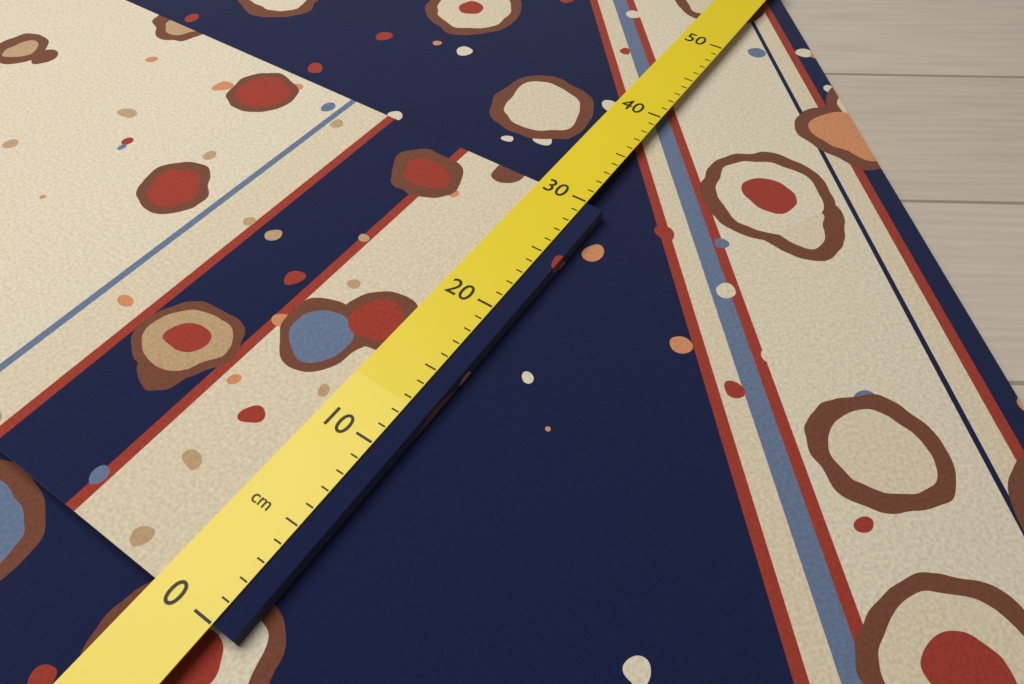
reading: 30 cm
